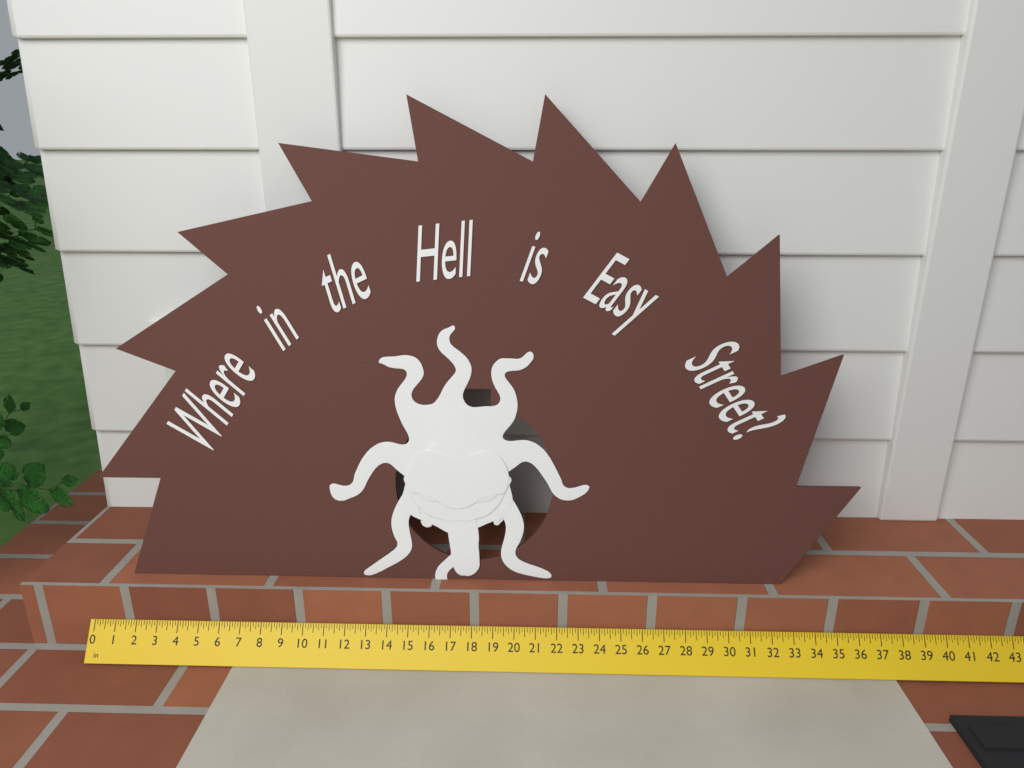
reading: 36.125 in
